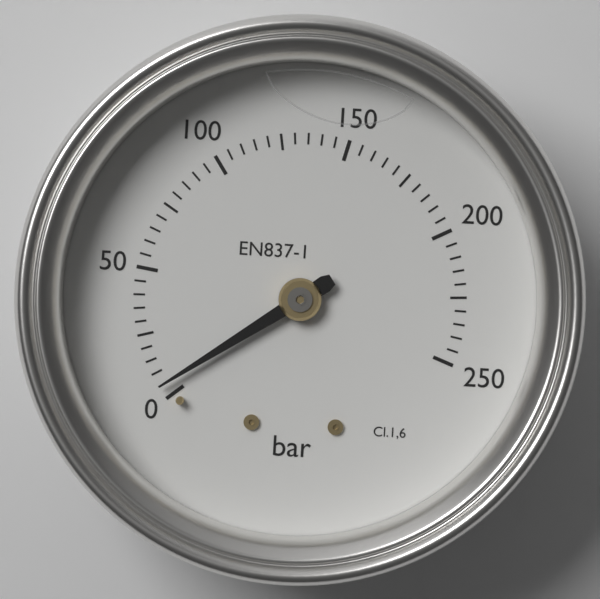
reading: 5 bar
